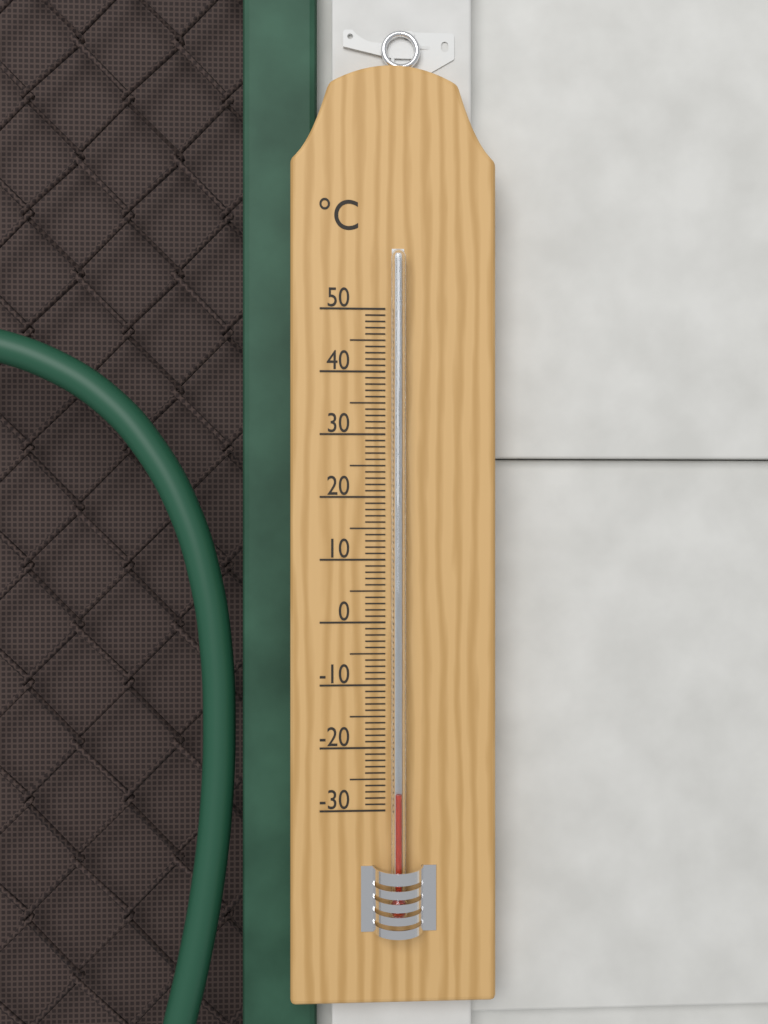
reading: -27 °C
